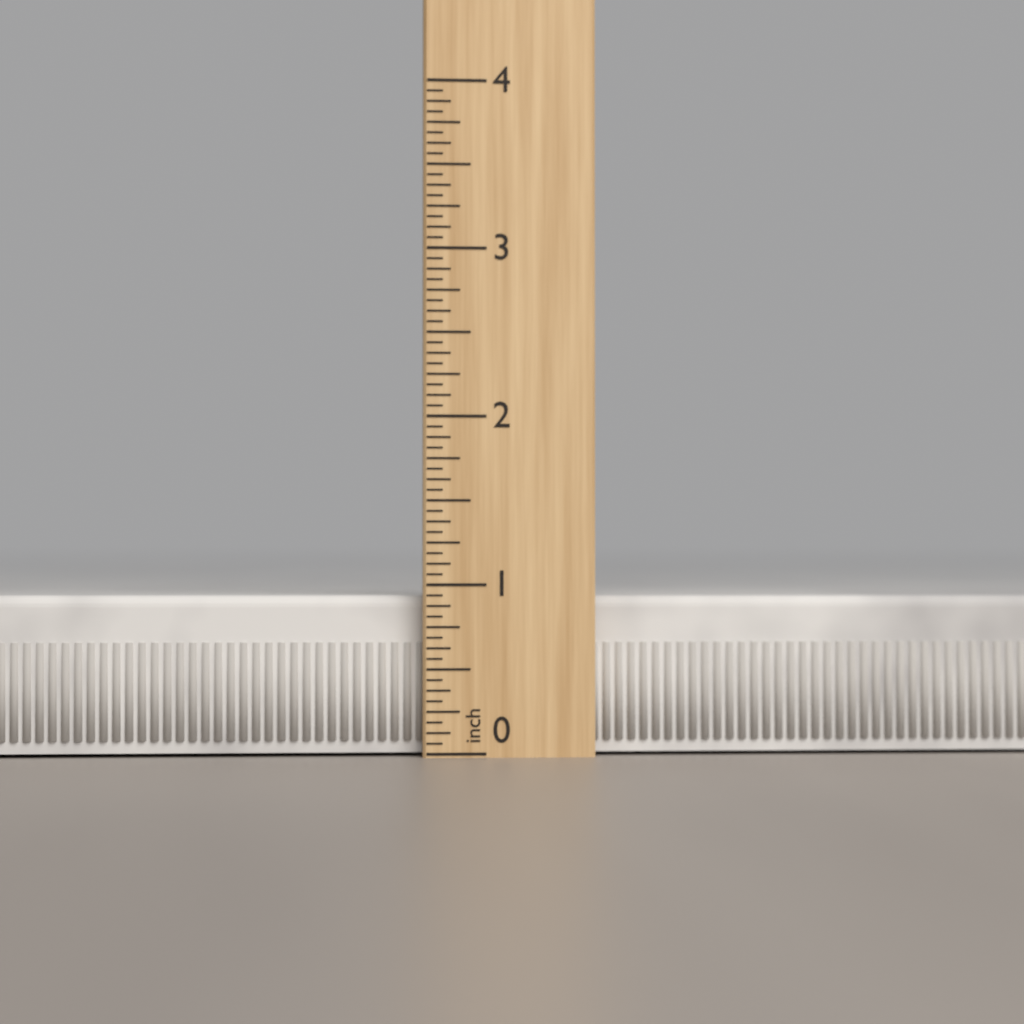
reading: 0.9375 inch
